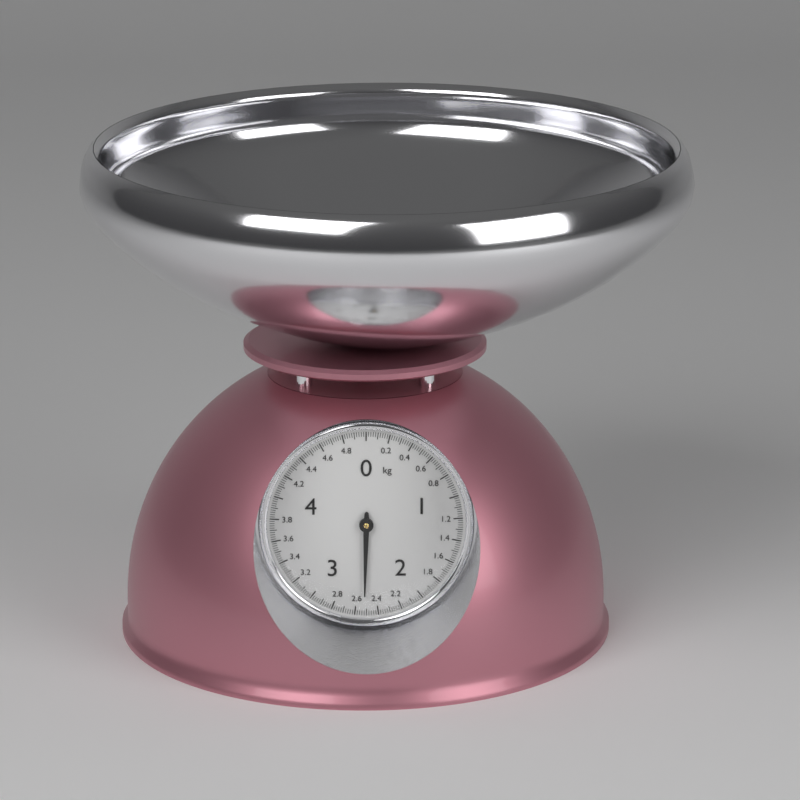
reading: 2.52 kg
